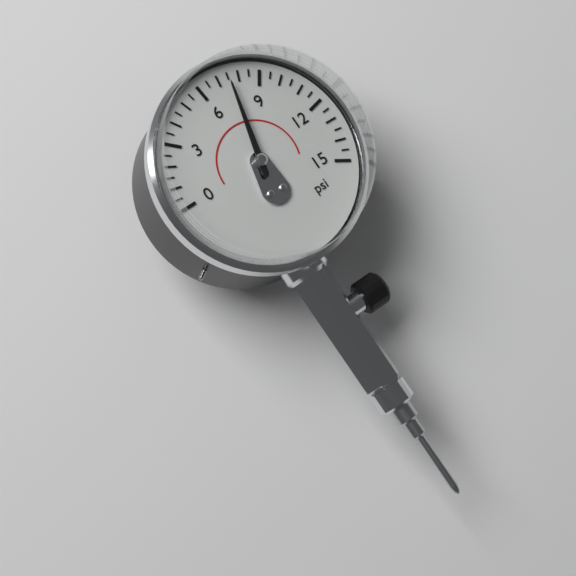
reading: 7.5 psi
